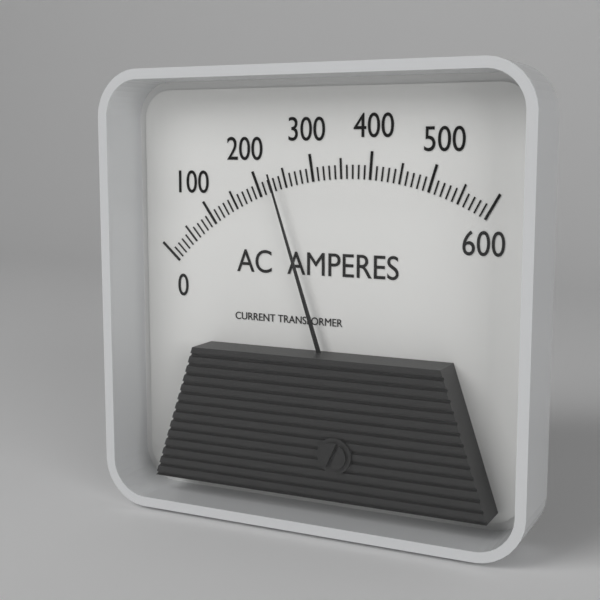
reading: 230 A
